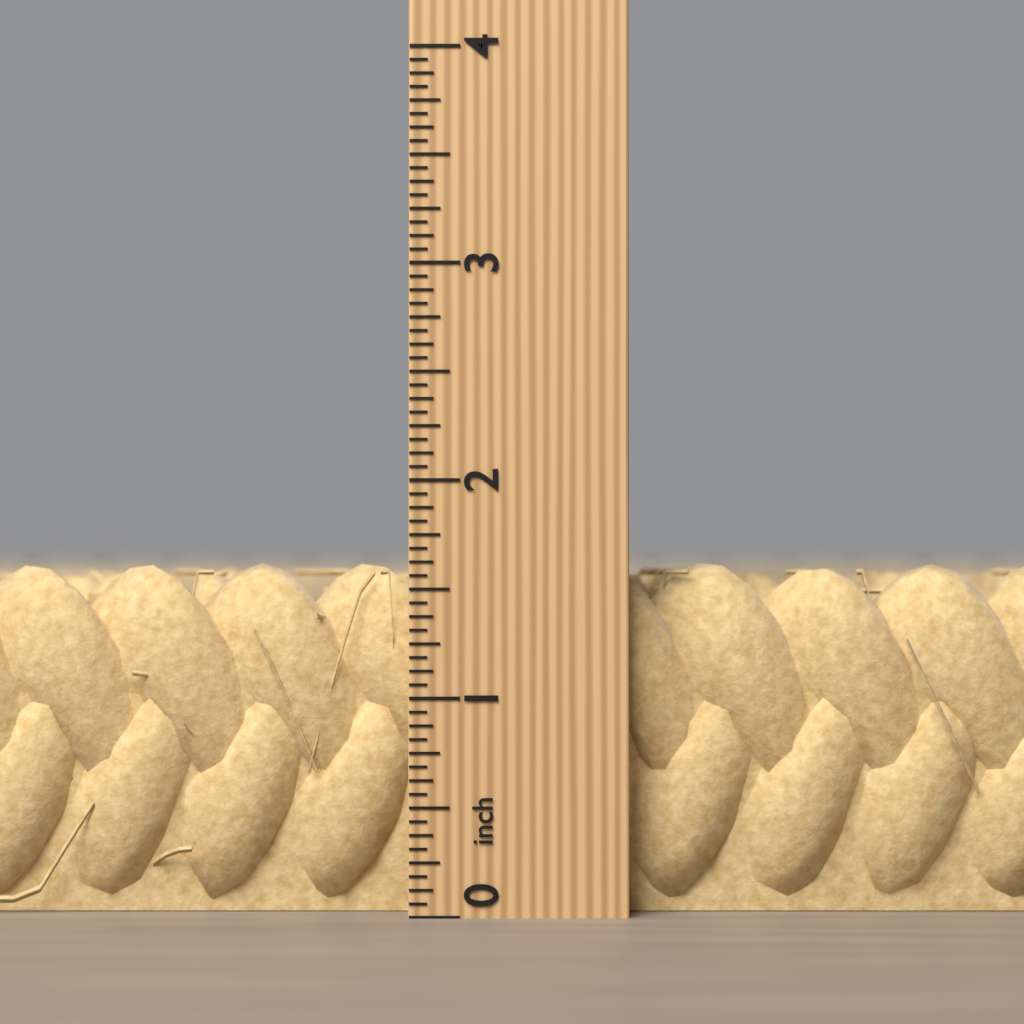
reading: 1.6250 inch
